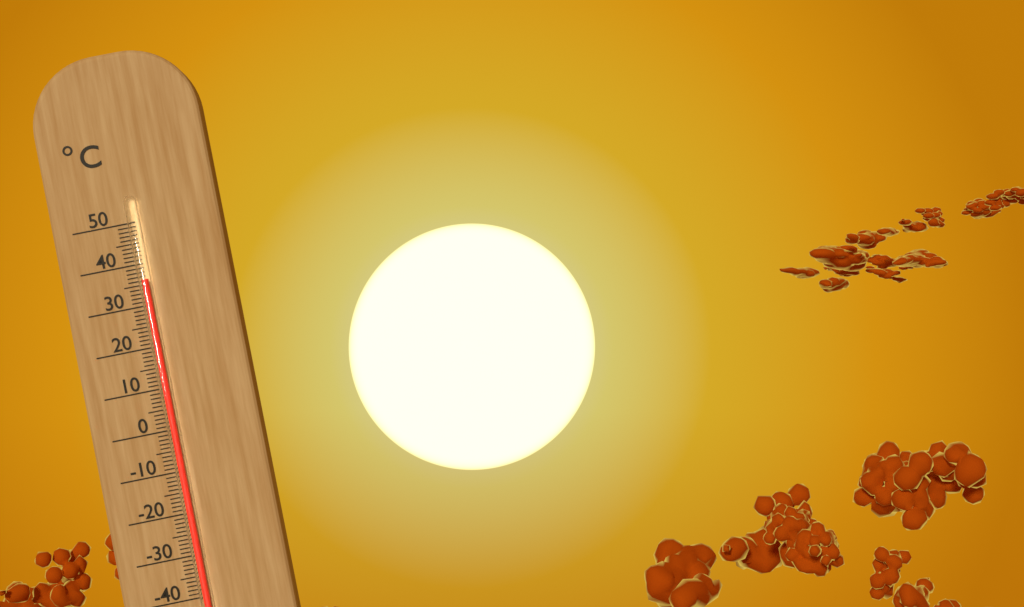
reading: 36 °C
